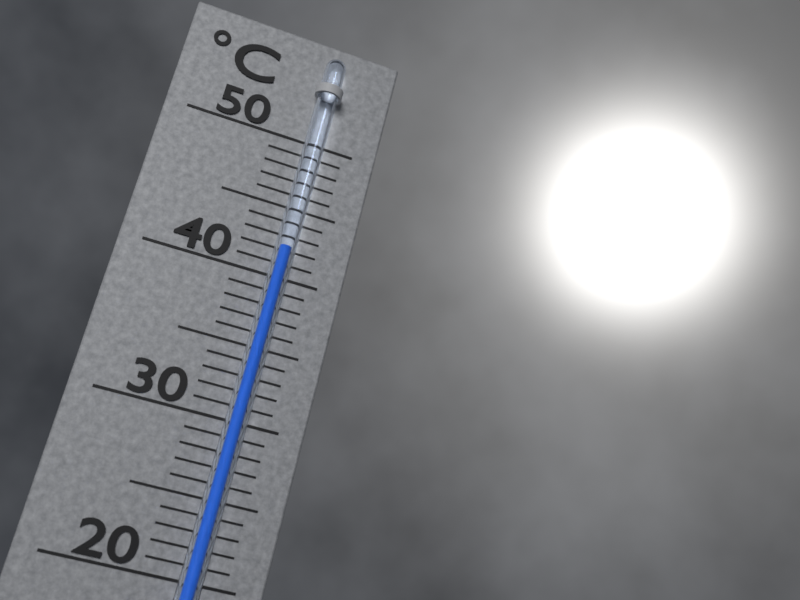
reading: 42 °C
